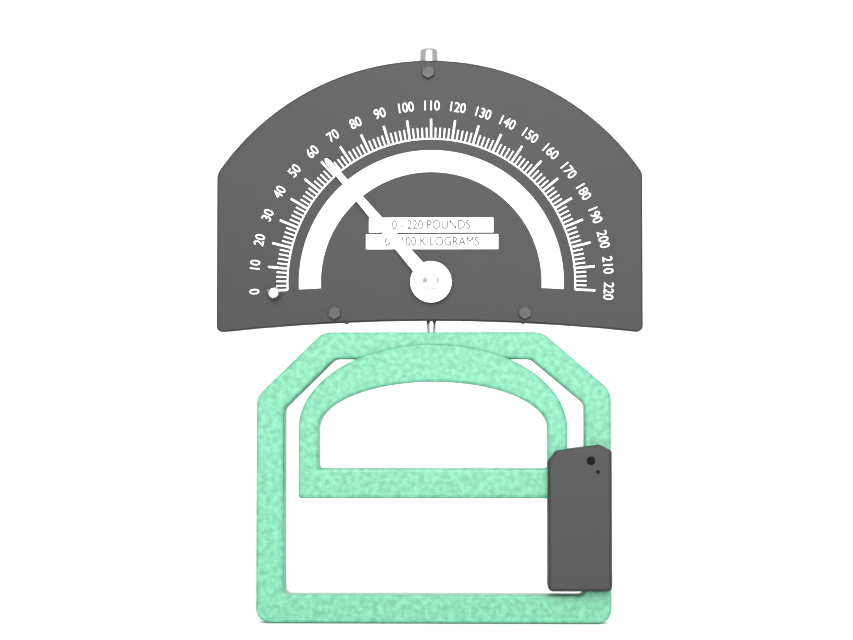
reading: 62 lb
